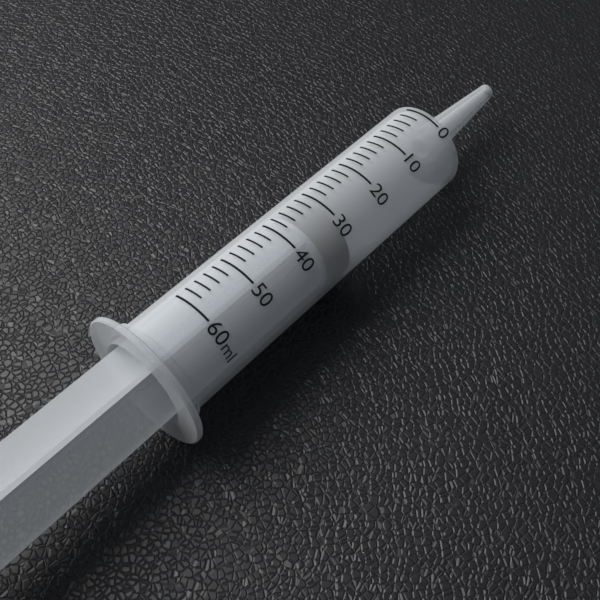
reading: 30 ml
